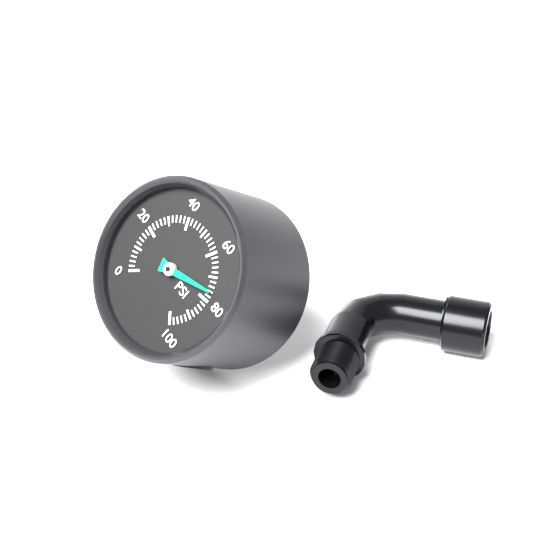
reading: 76 psi
